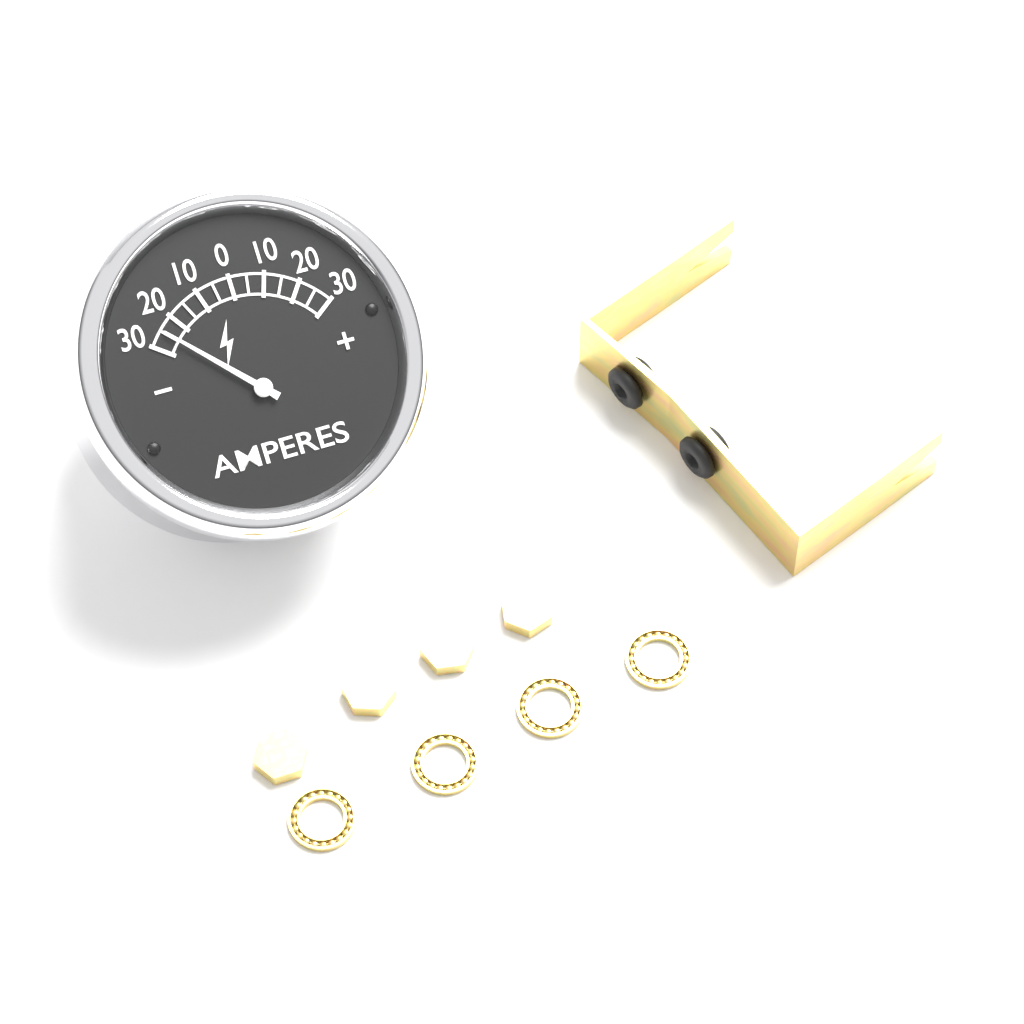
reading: -25 A
